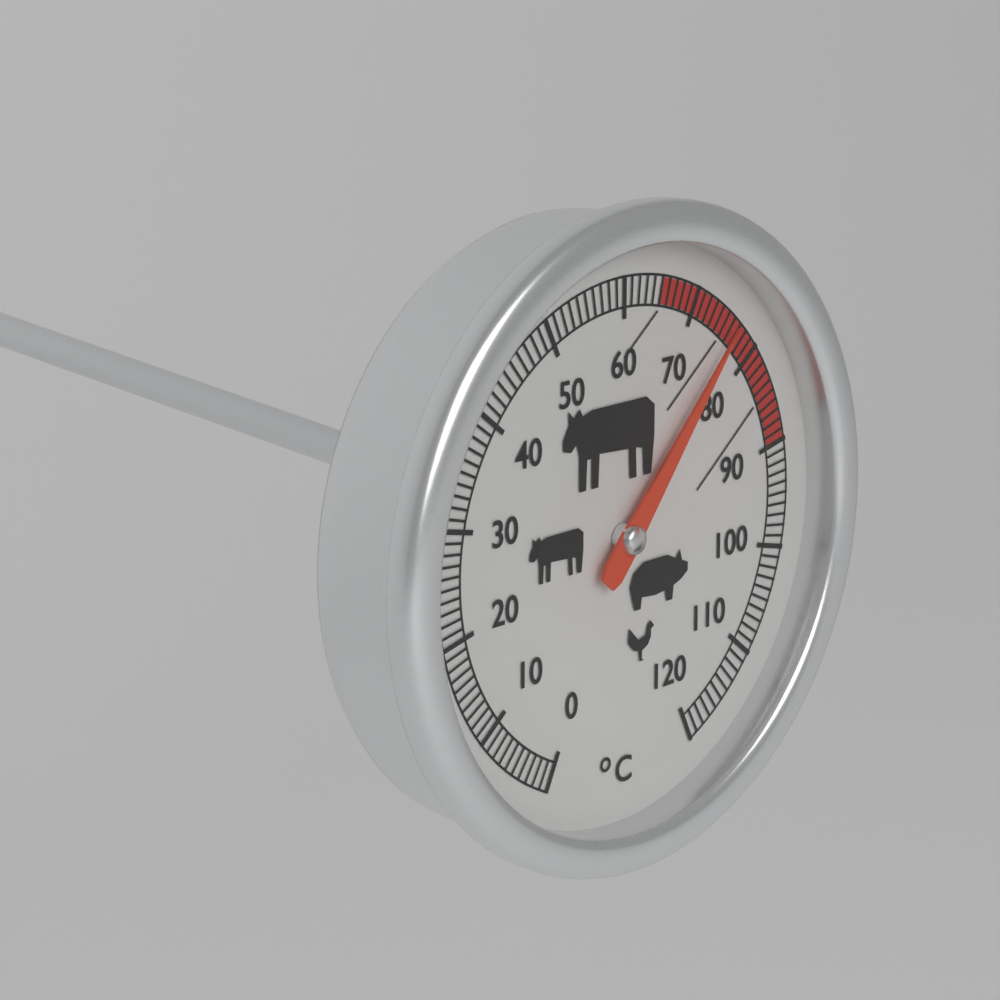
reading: 76 °C
